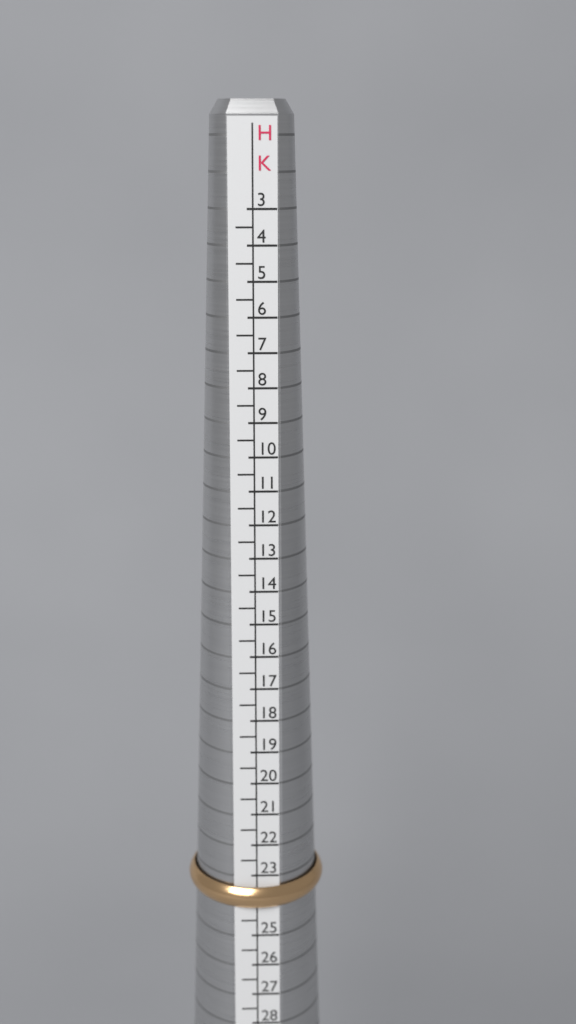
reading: 24.0 HK
